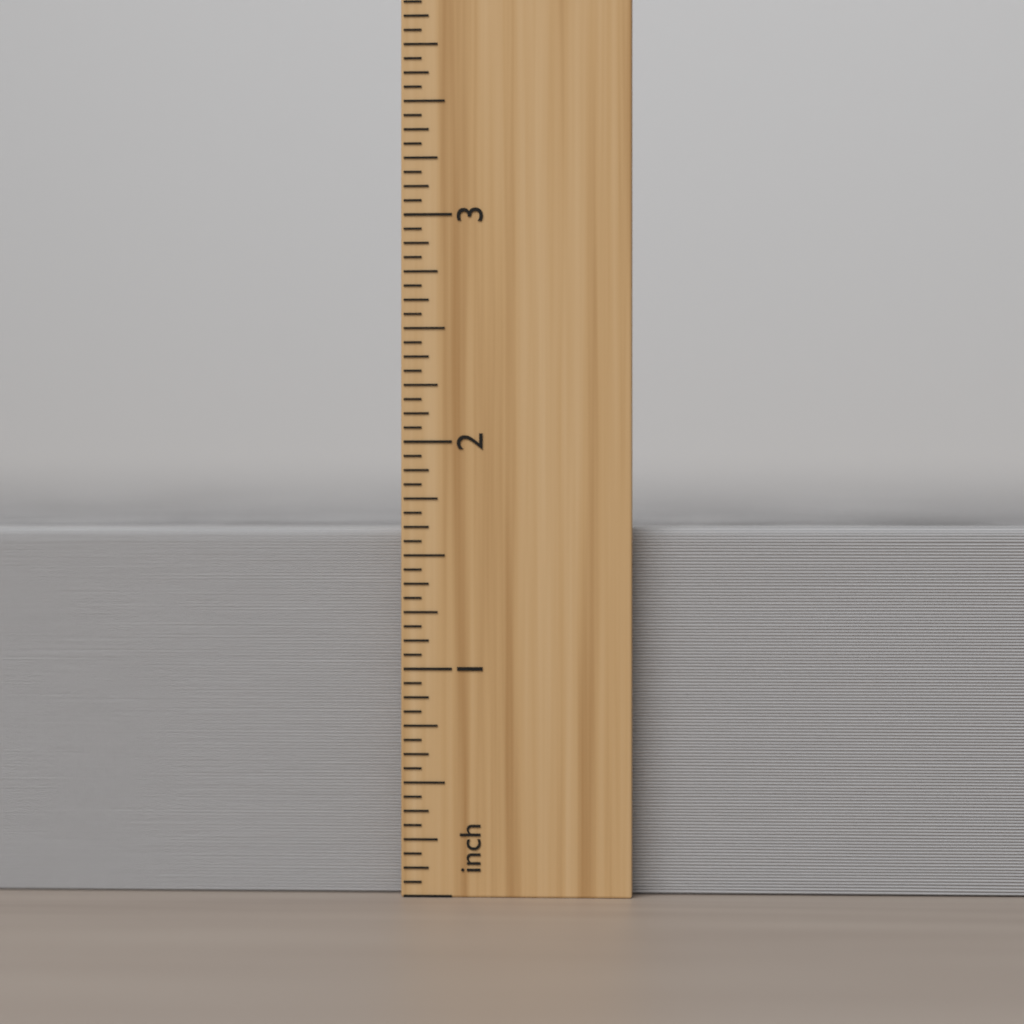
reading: 1.6250 inch
